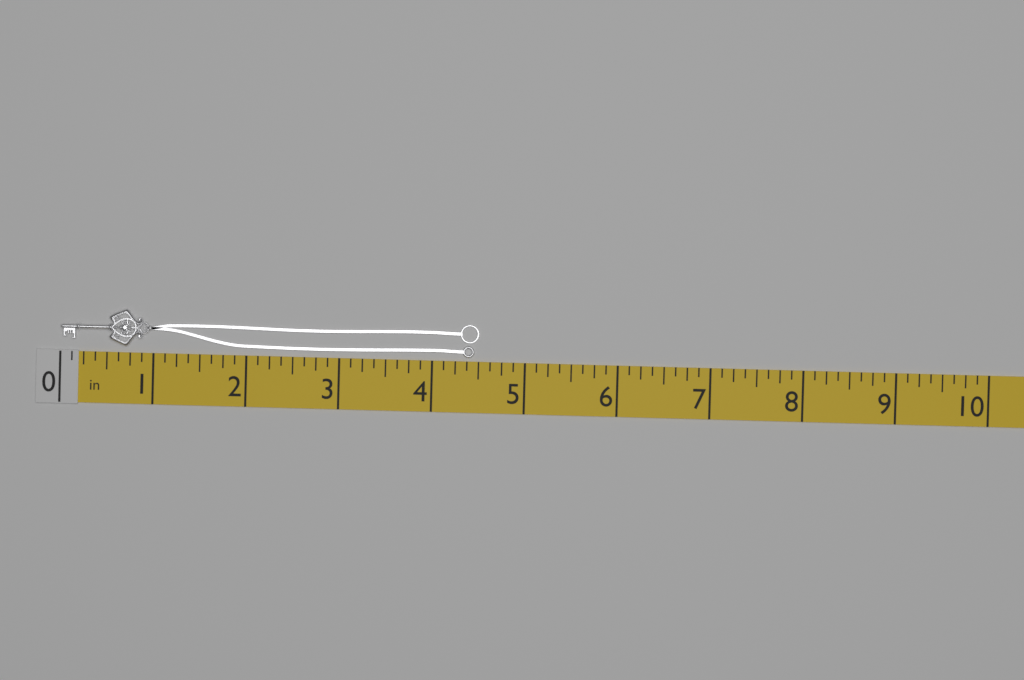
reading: 4.500 in
